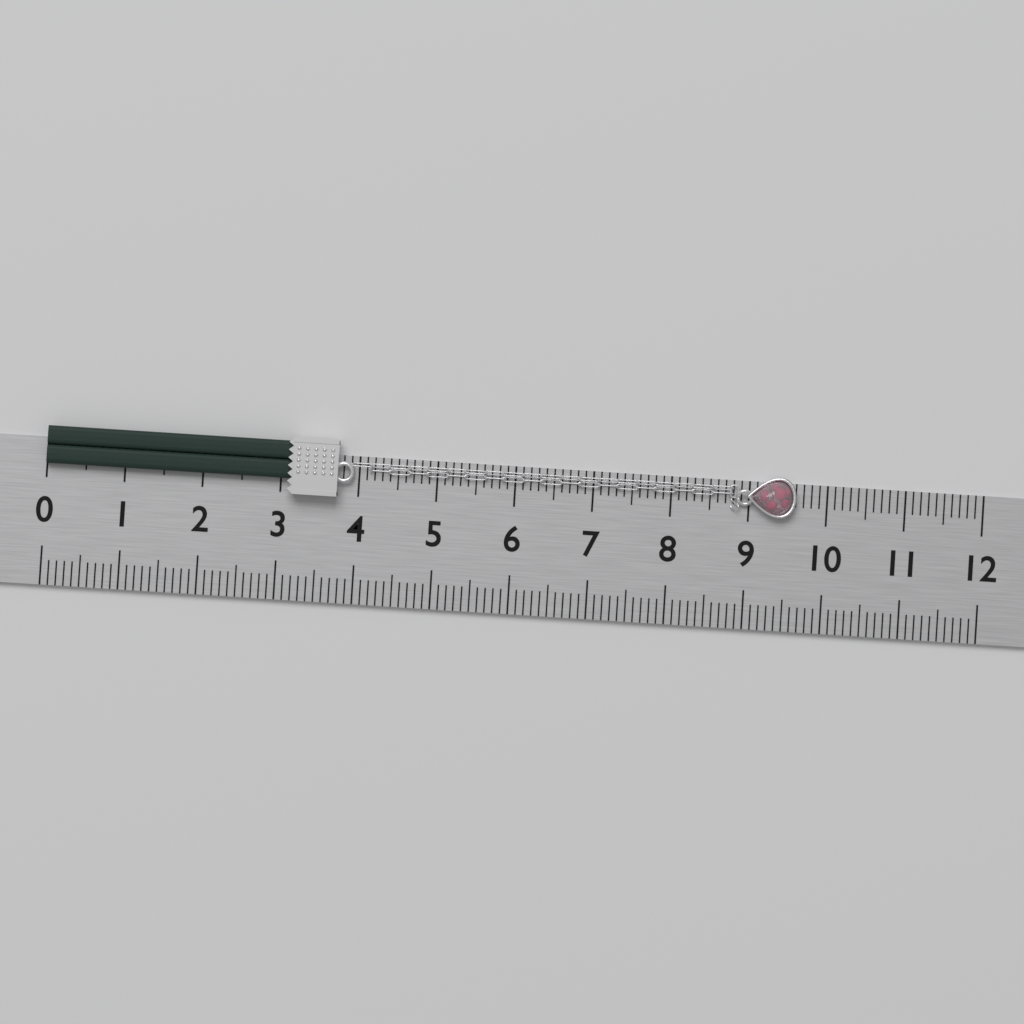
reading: 9.6 (no unit)
